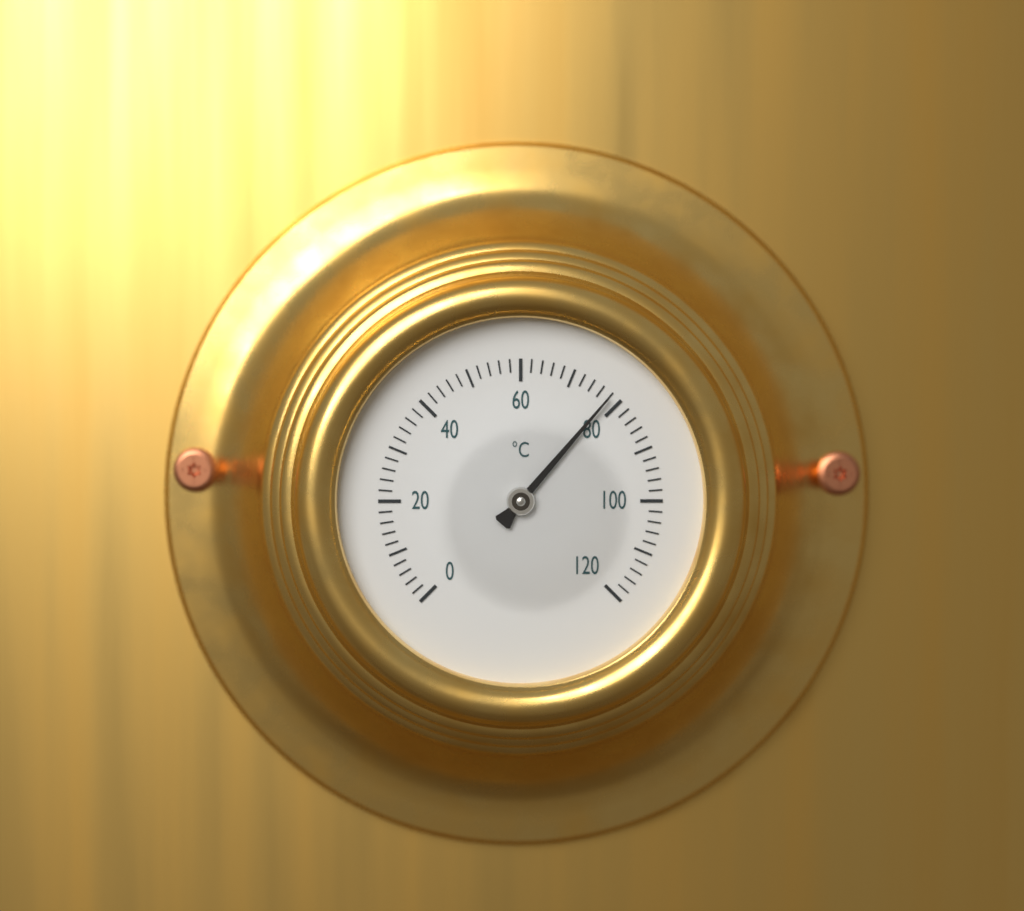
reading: 78 °C
